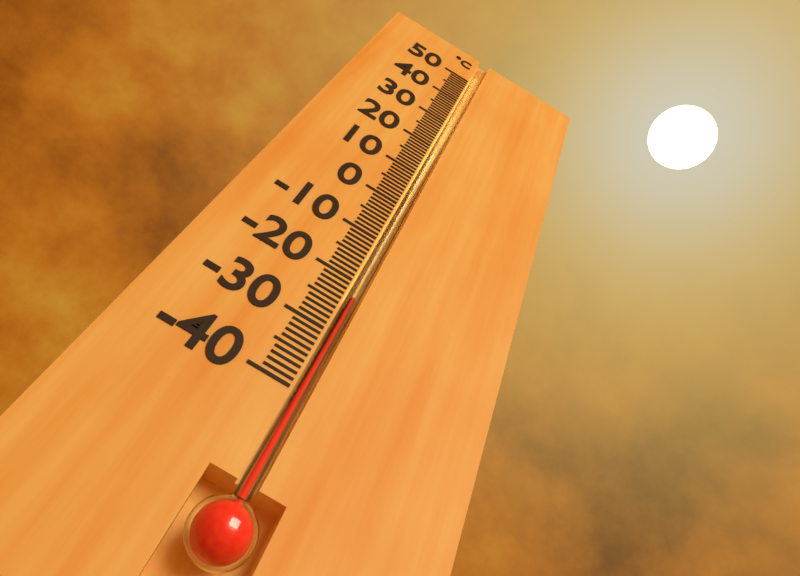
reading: -23 °C
